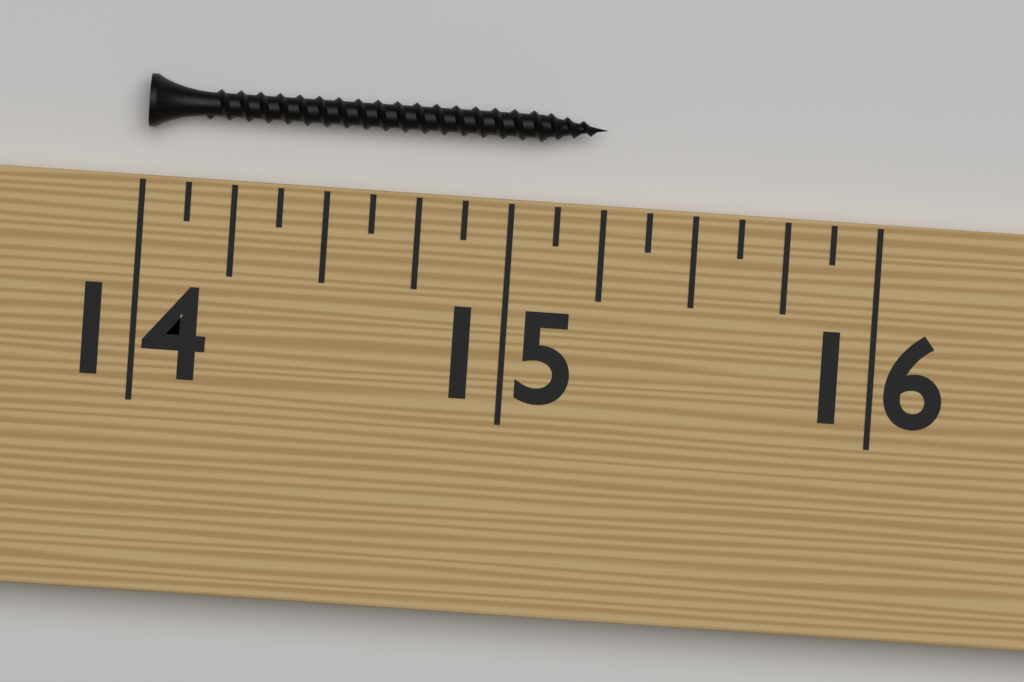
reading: 15.250 (no unit)
